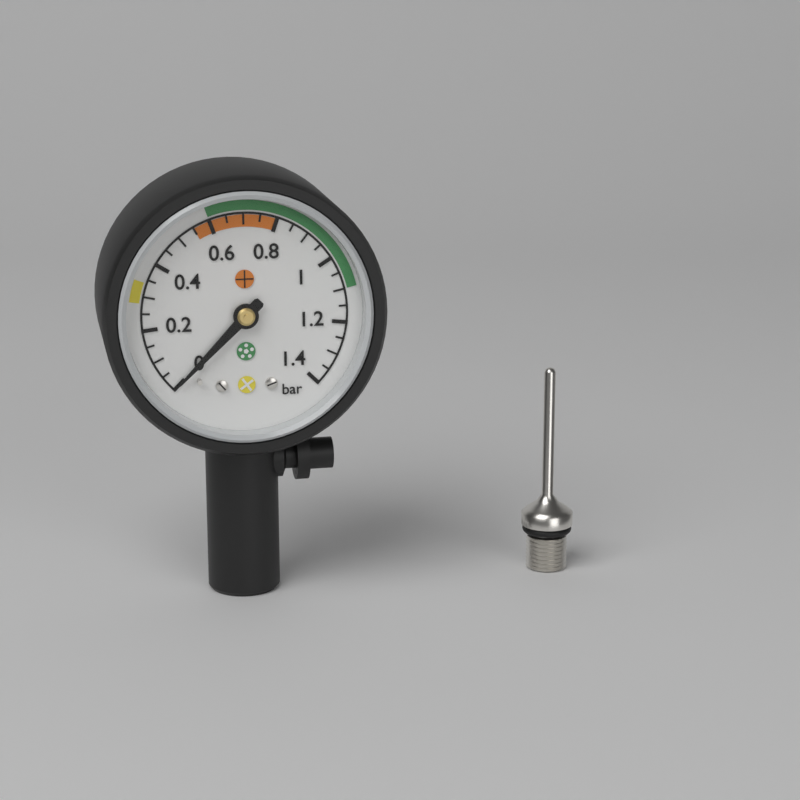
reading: 0.00 bar
